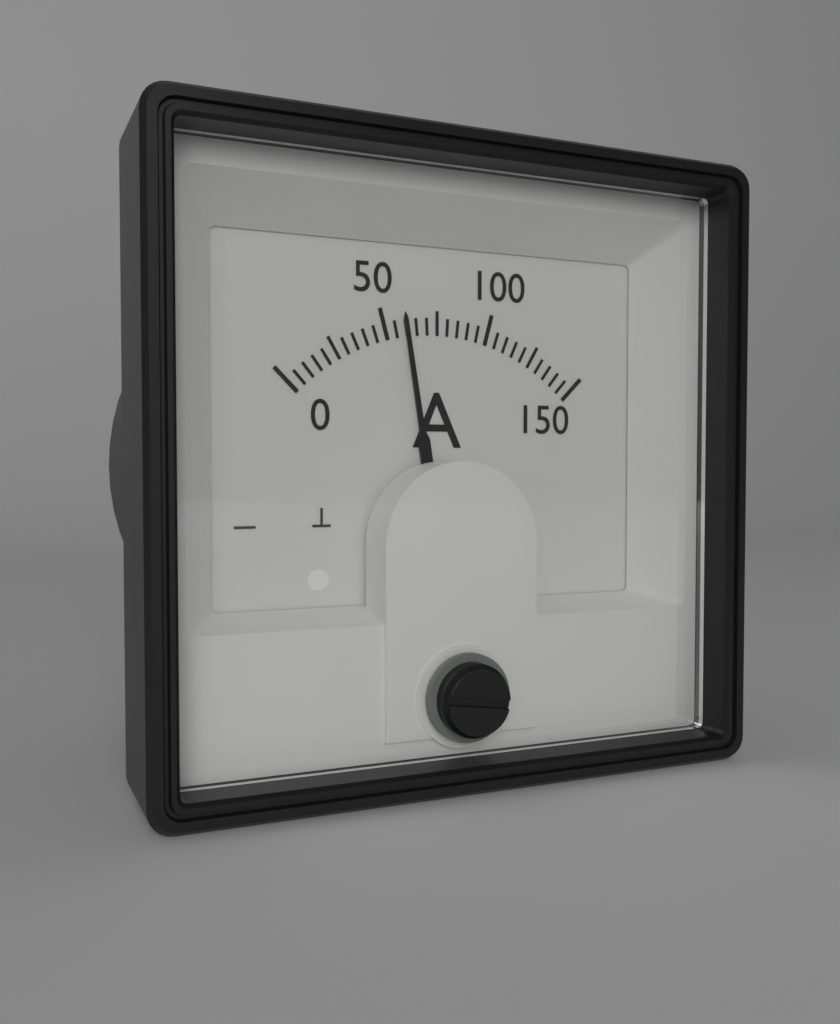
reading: 60 A
